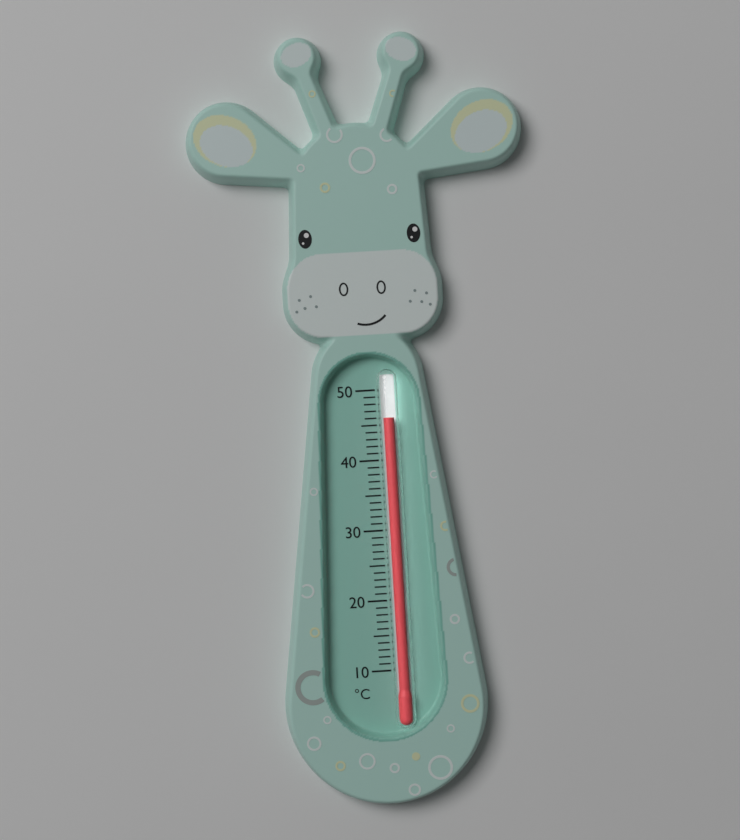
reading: 46 °C
